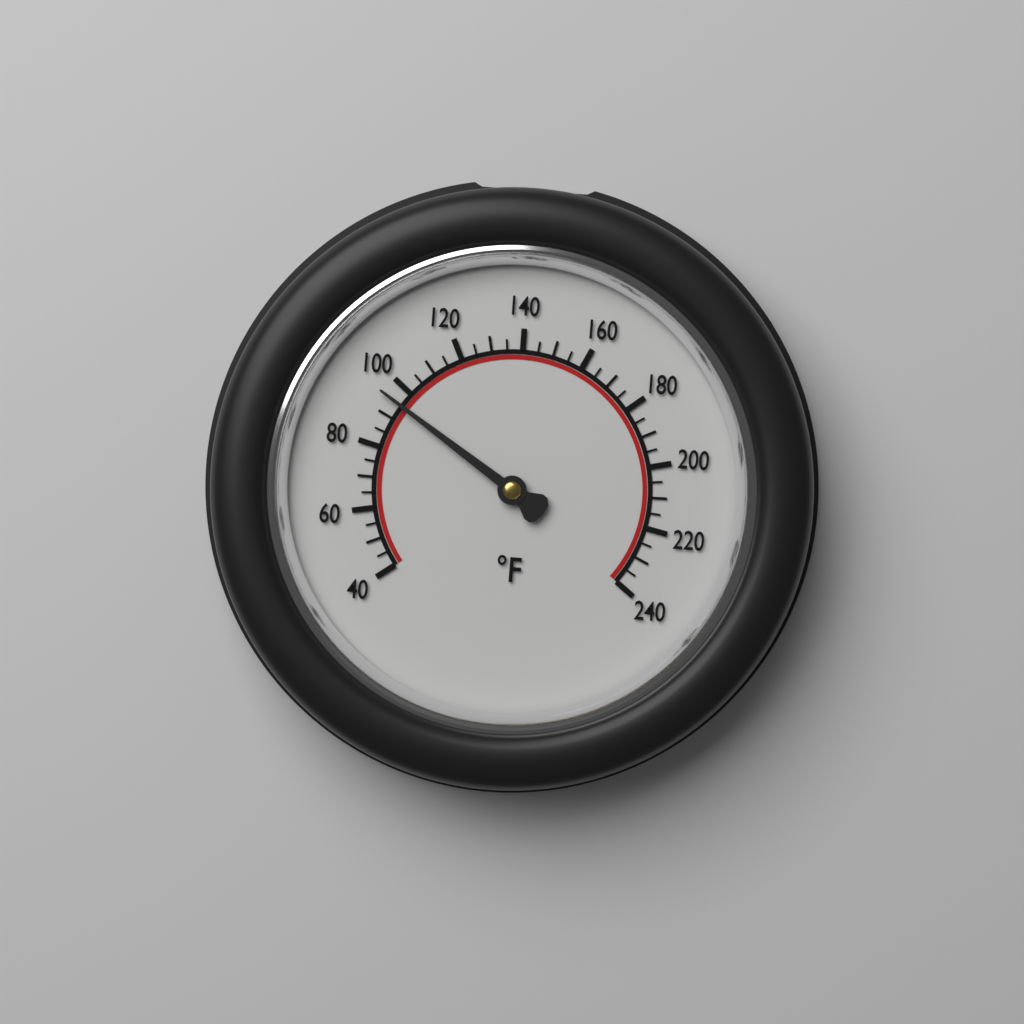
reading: 95 °F
